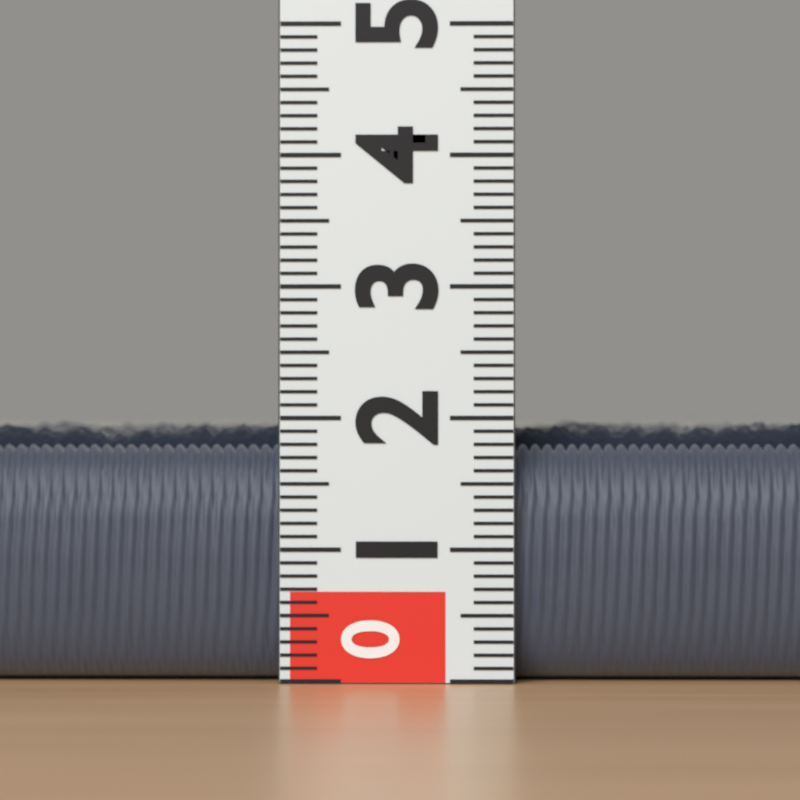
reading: 2.0 (no unit)
